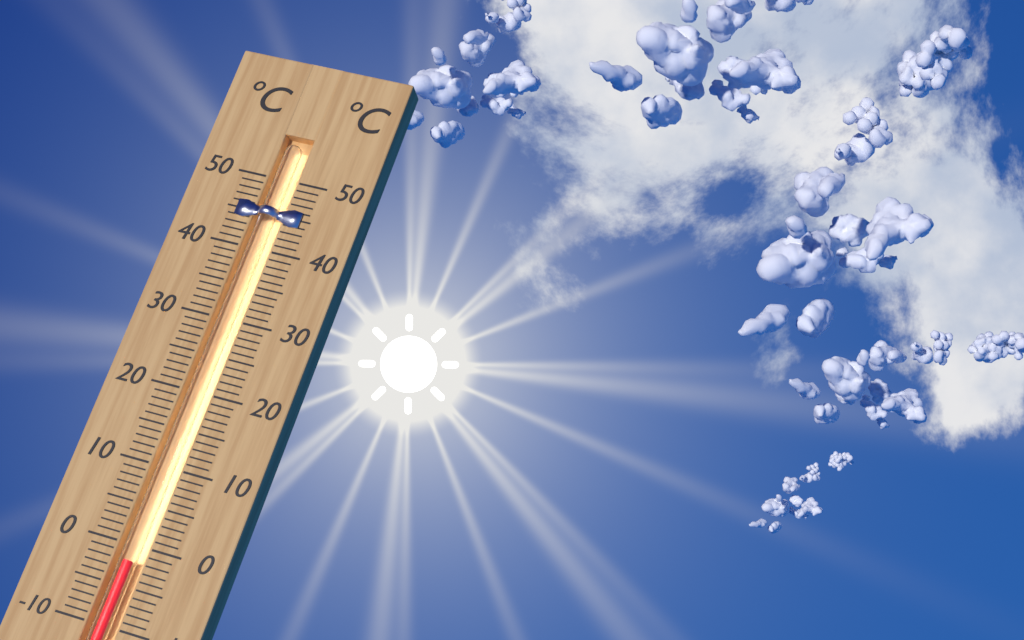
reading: -2 °C
